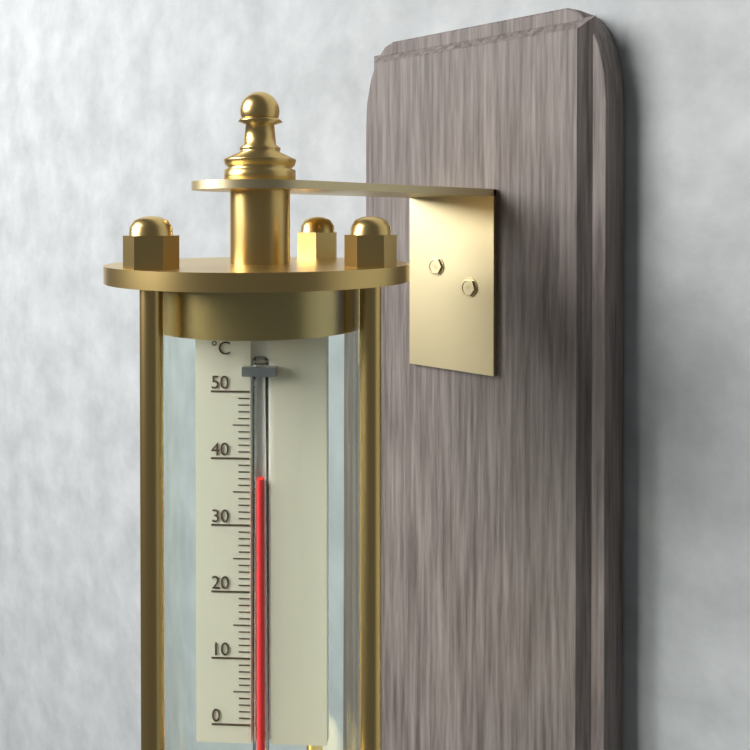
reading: 37 °C
